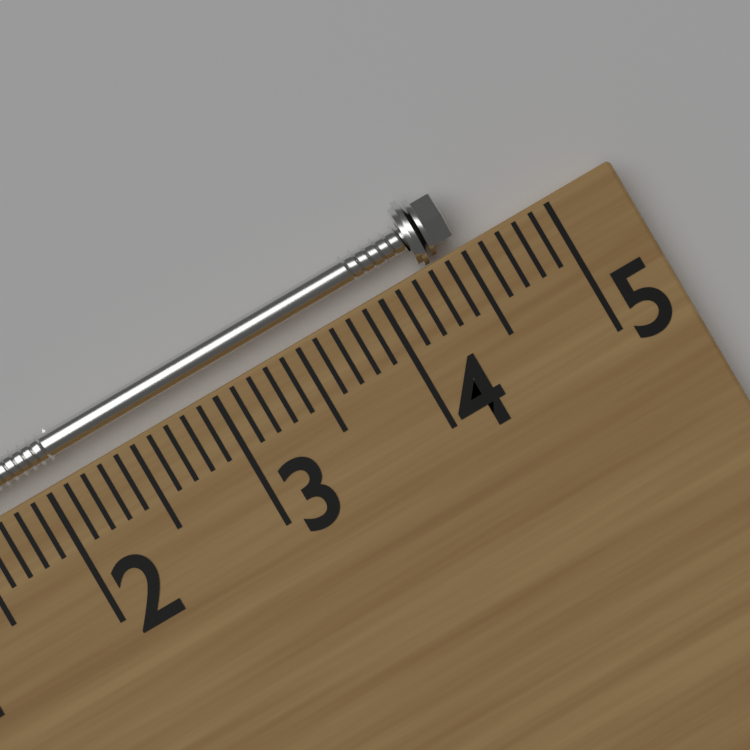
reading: 4.5 cm
